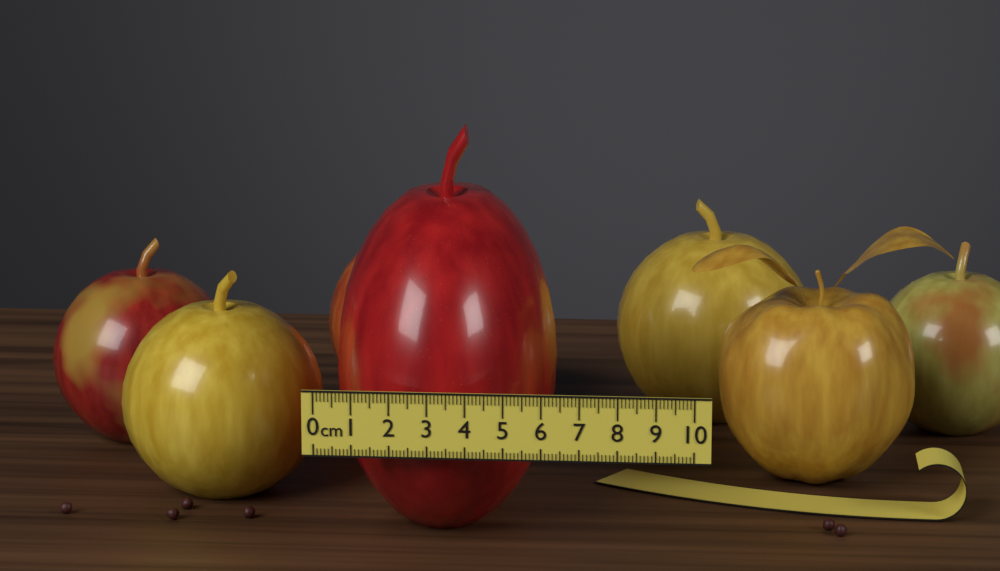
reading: 6.1 cm
